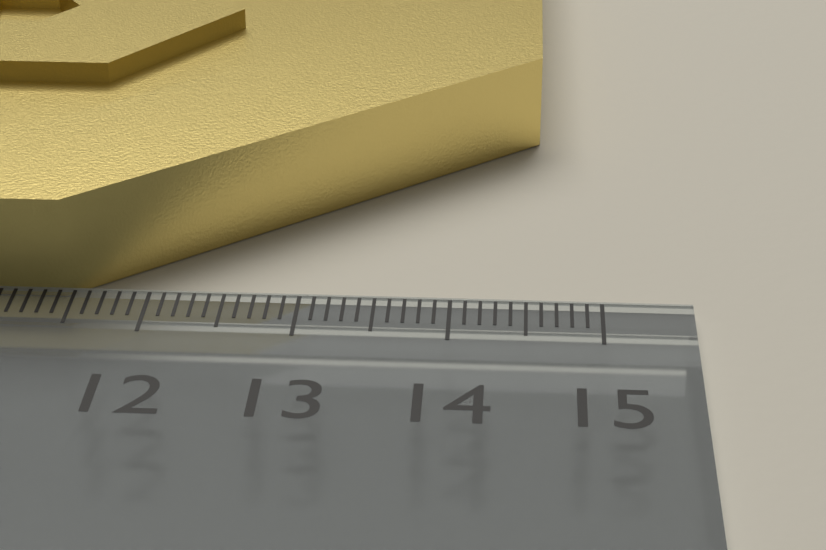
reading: 14.6 cm
